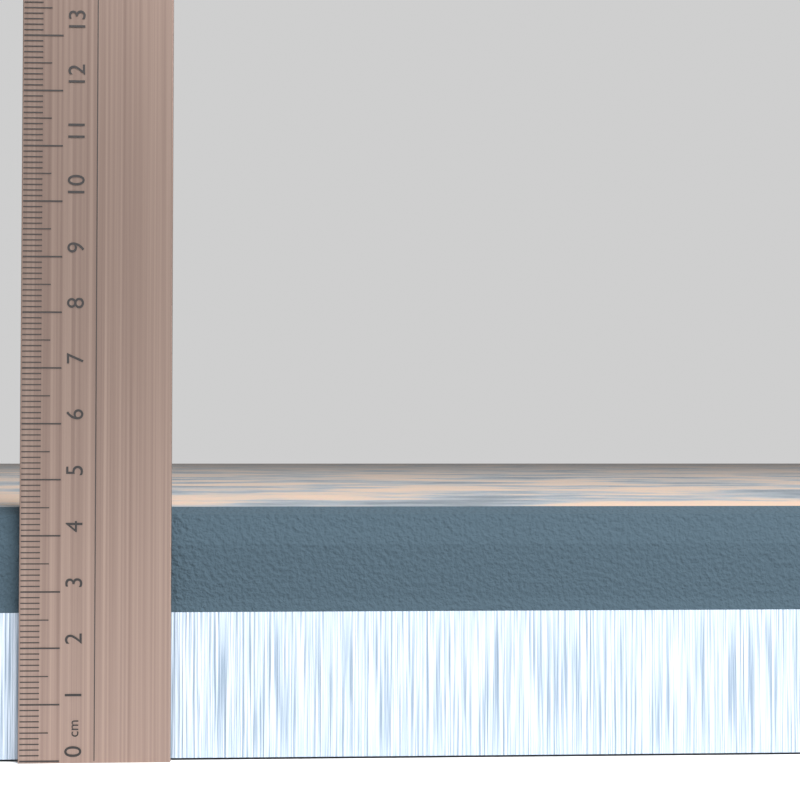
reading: 4.5 cm
